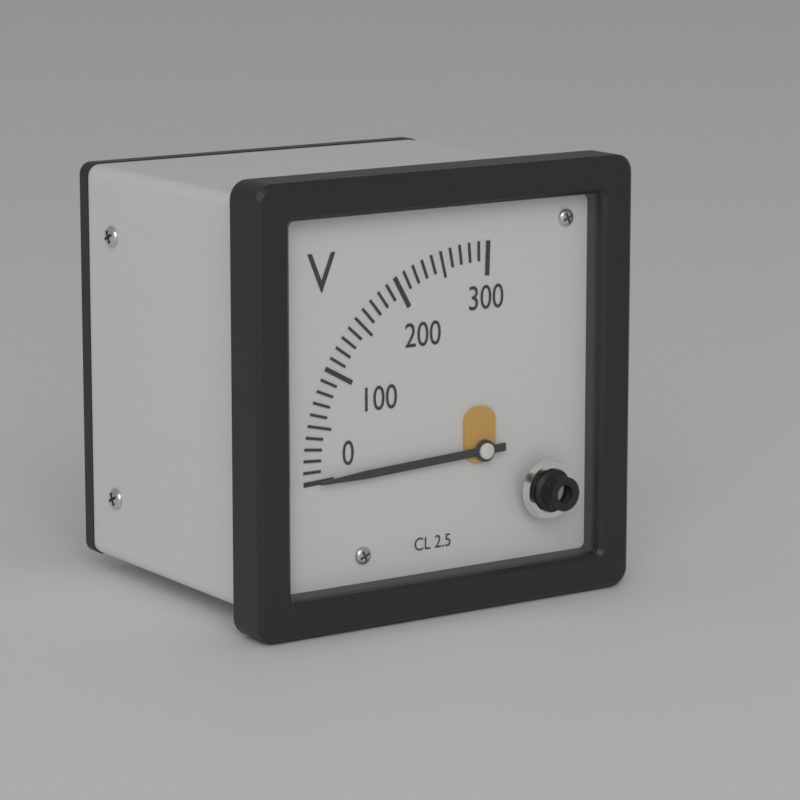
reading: 0 V
